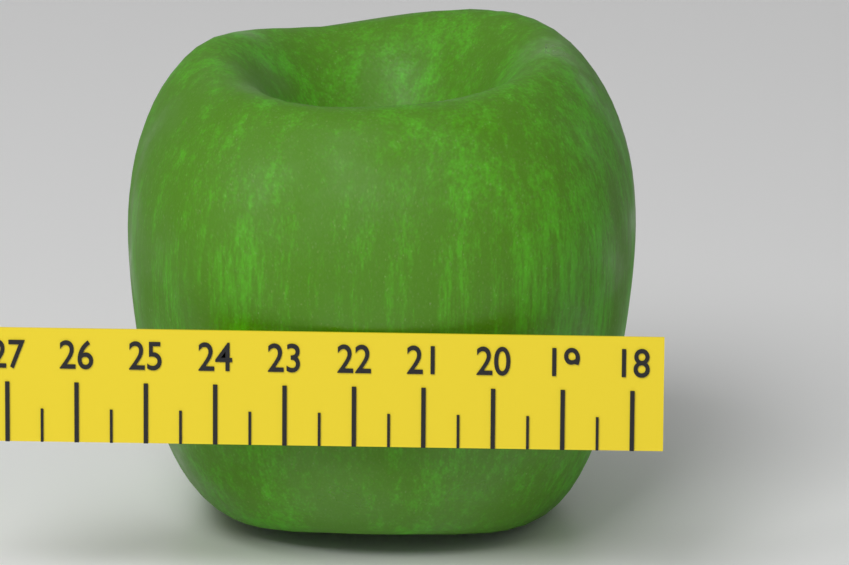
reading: 25.5 (no unit)
